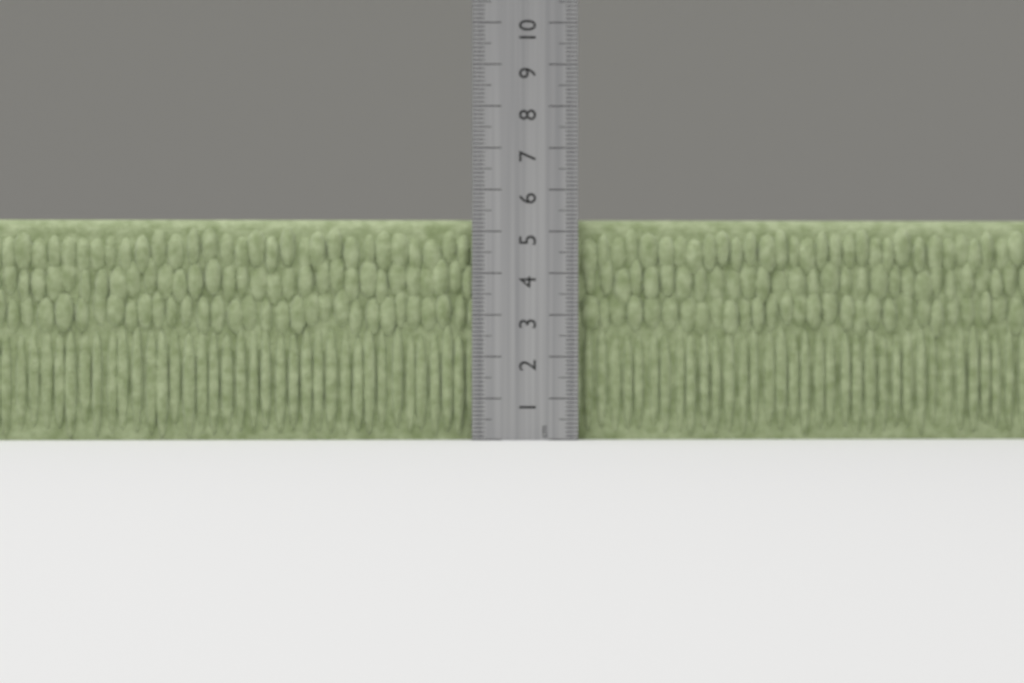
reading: 5.3 cm
